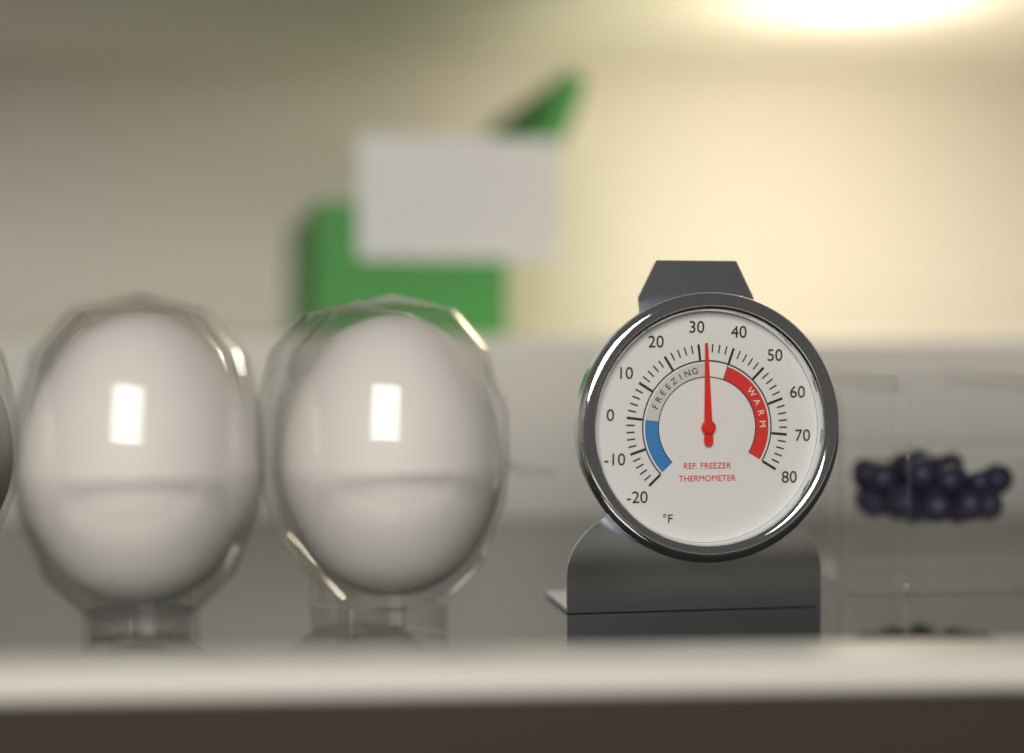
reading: 32 °F
